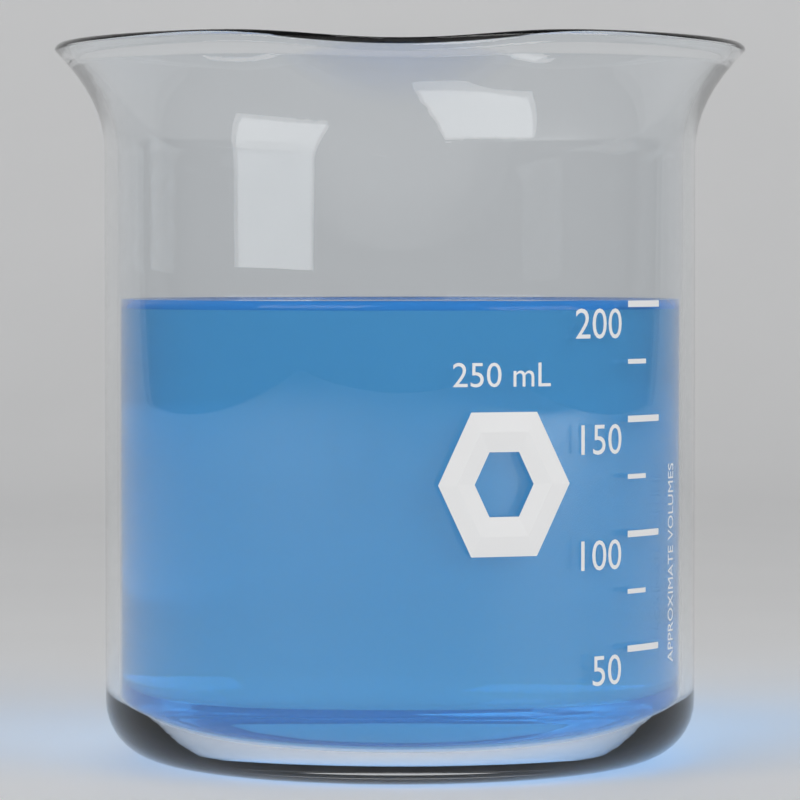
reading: 200 mL
